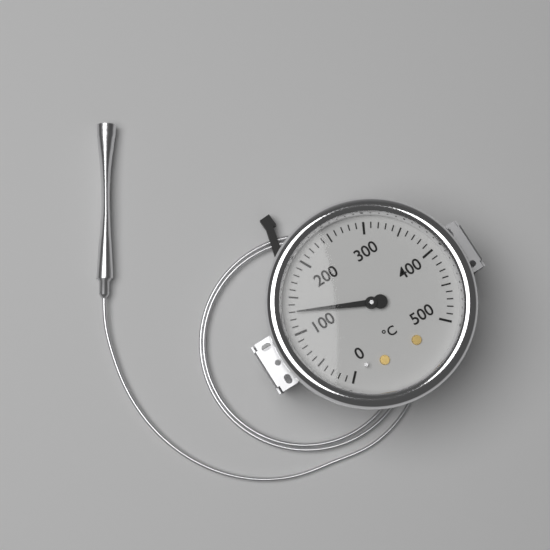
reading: 130 °C
